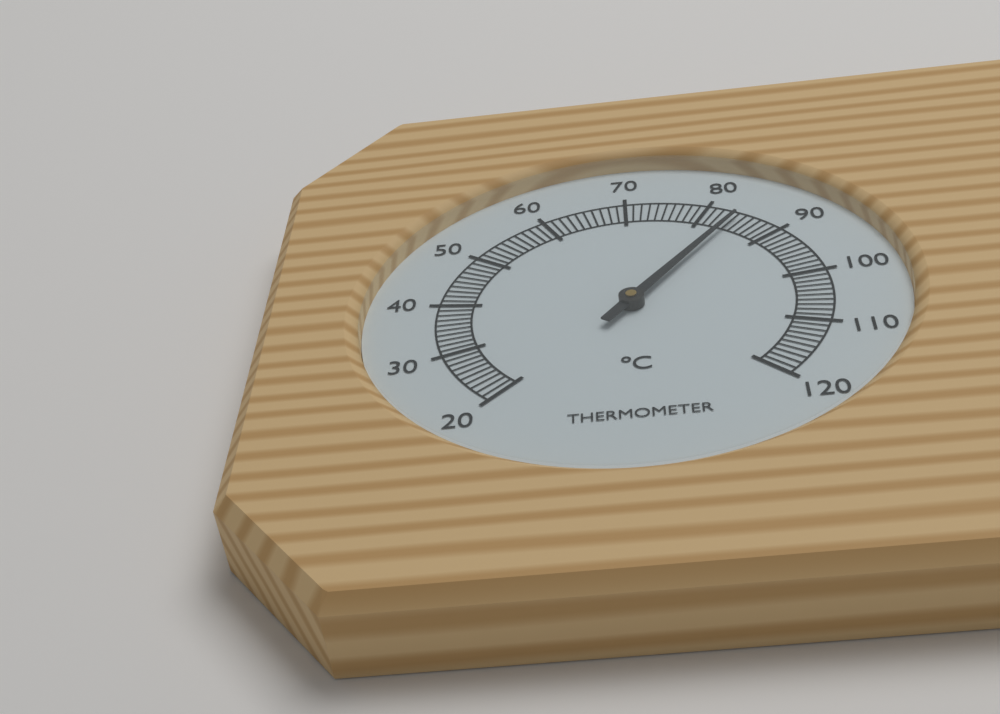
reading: 84 °C
